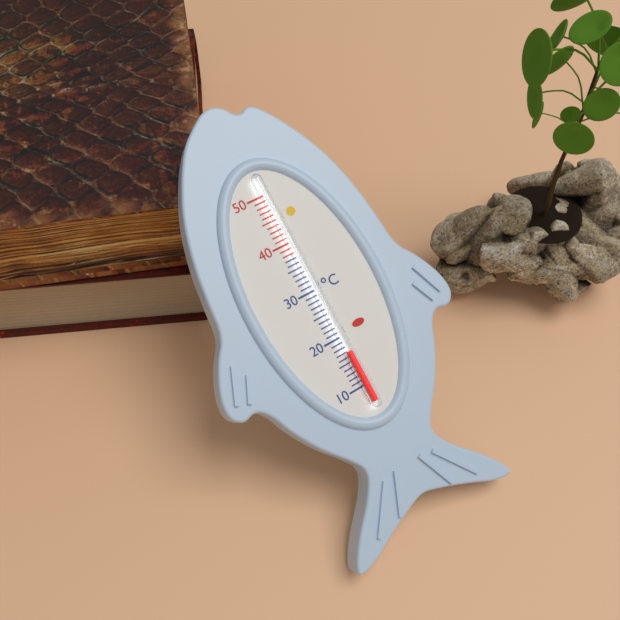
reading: 17 °C
